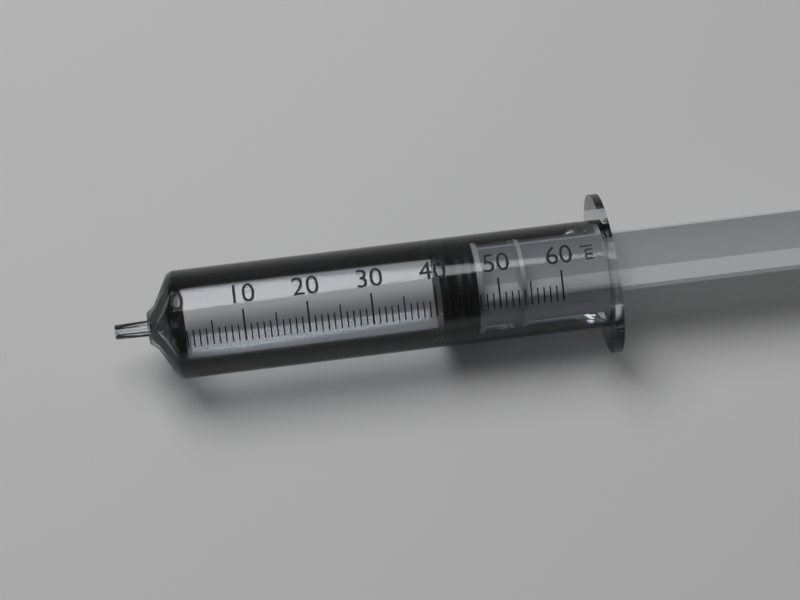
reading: 41 ml
